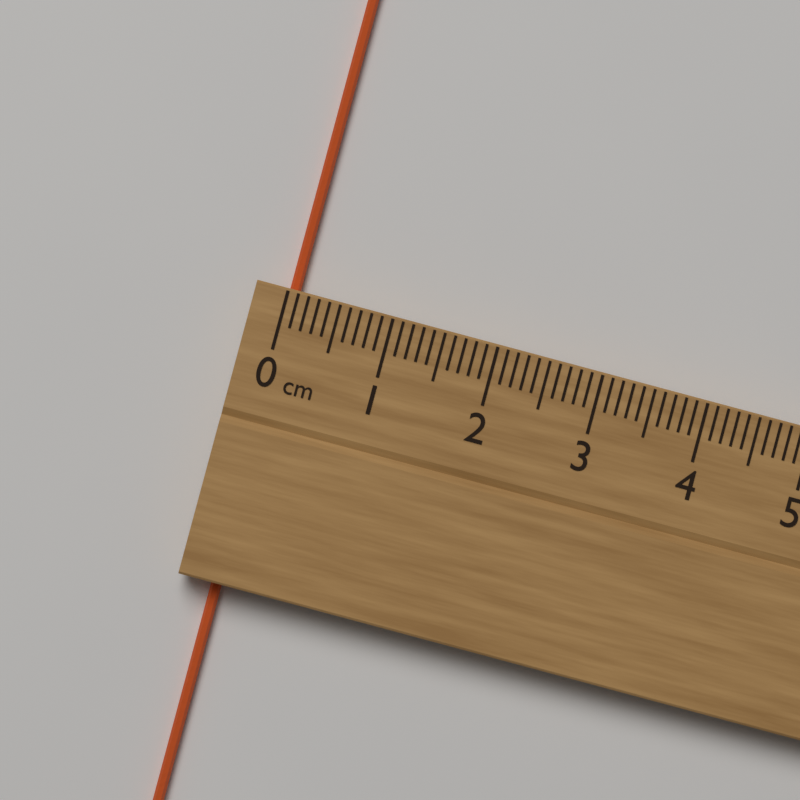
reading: 0.1 cm
